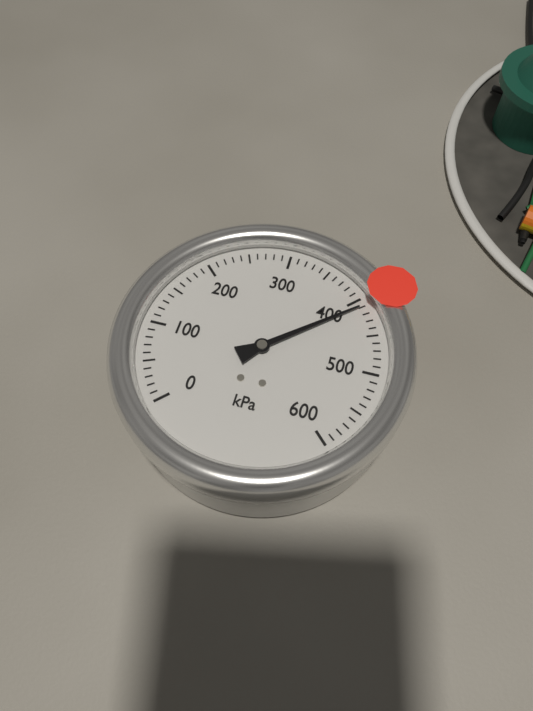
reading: 410 kPa
